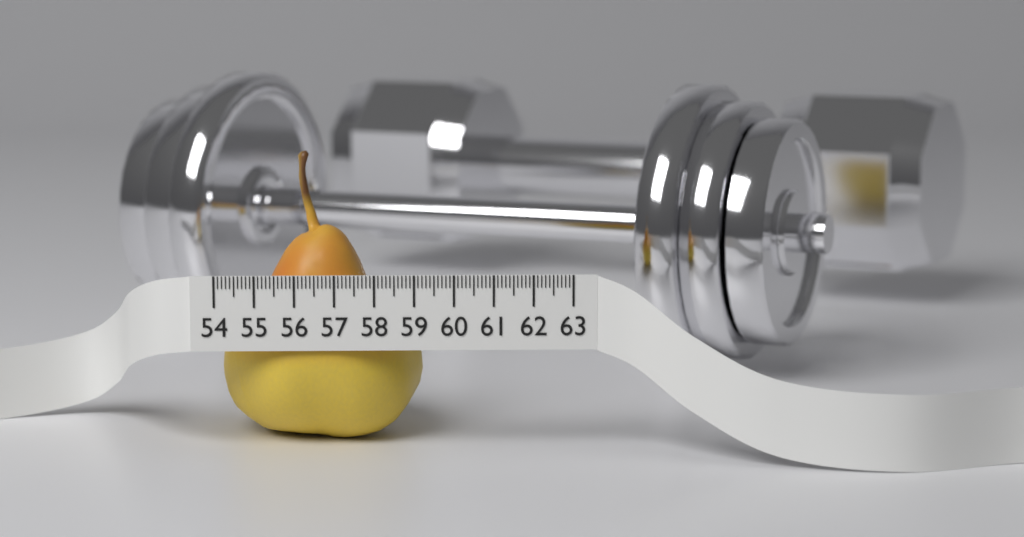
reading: 59.2 (no unit)
